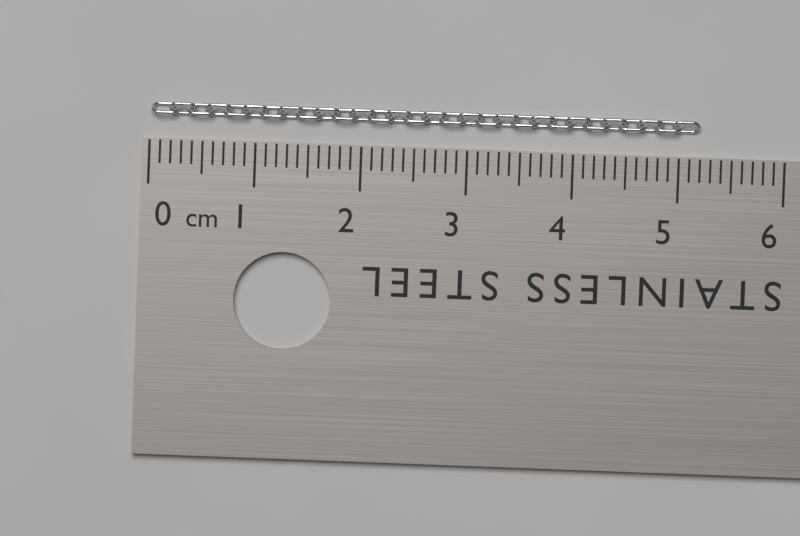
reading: 5.2 cm
